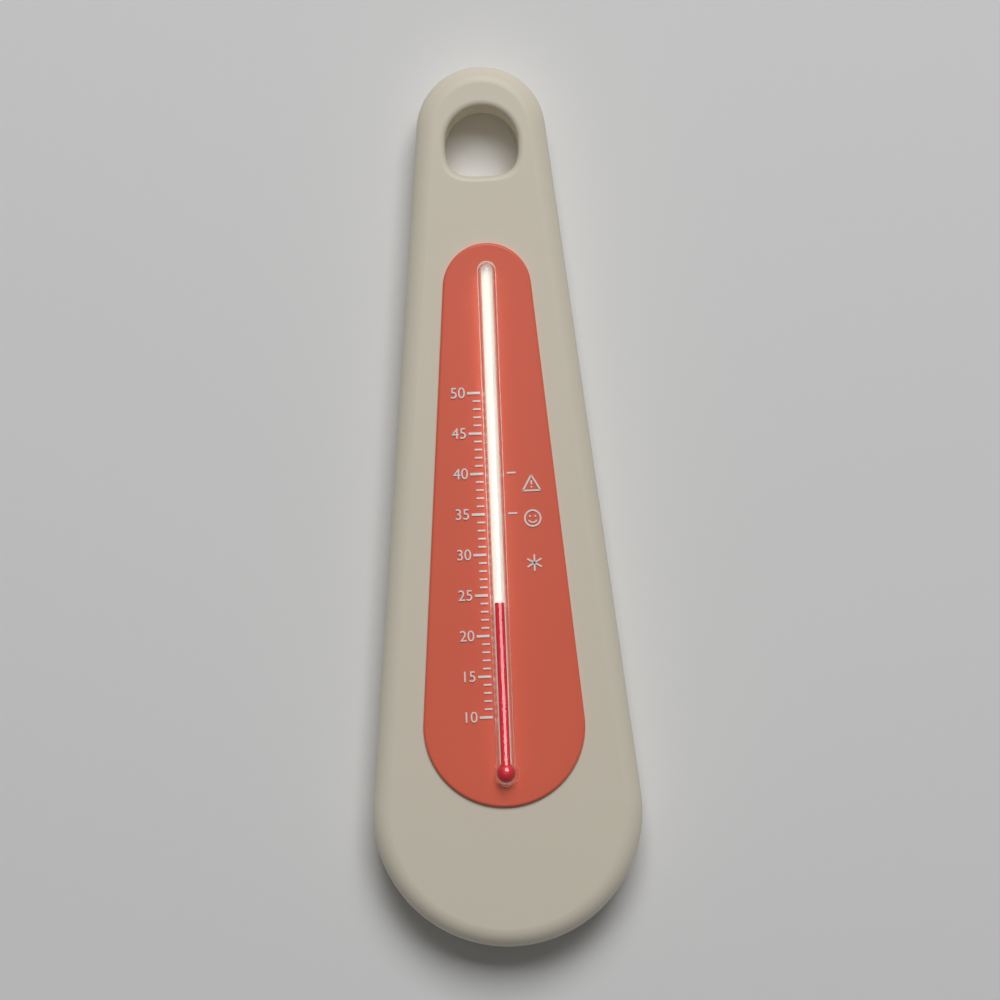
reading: 24 (no unit)
